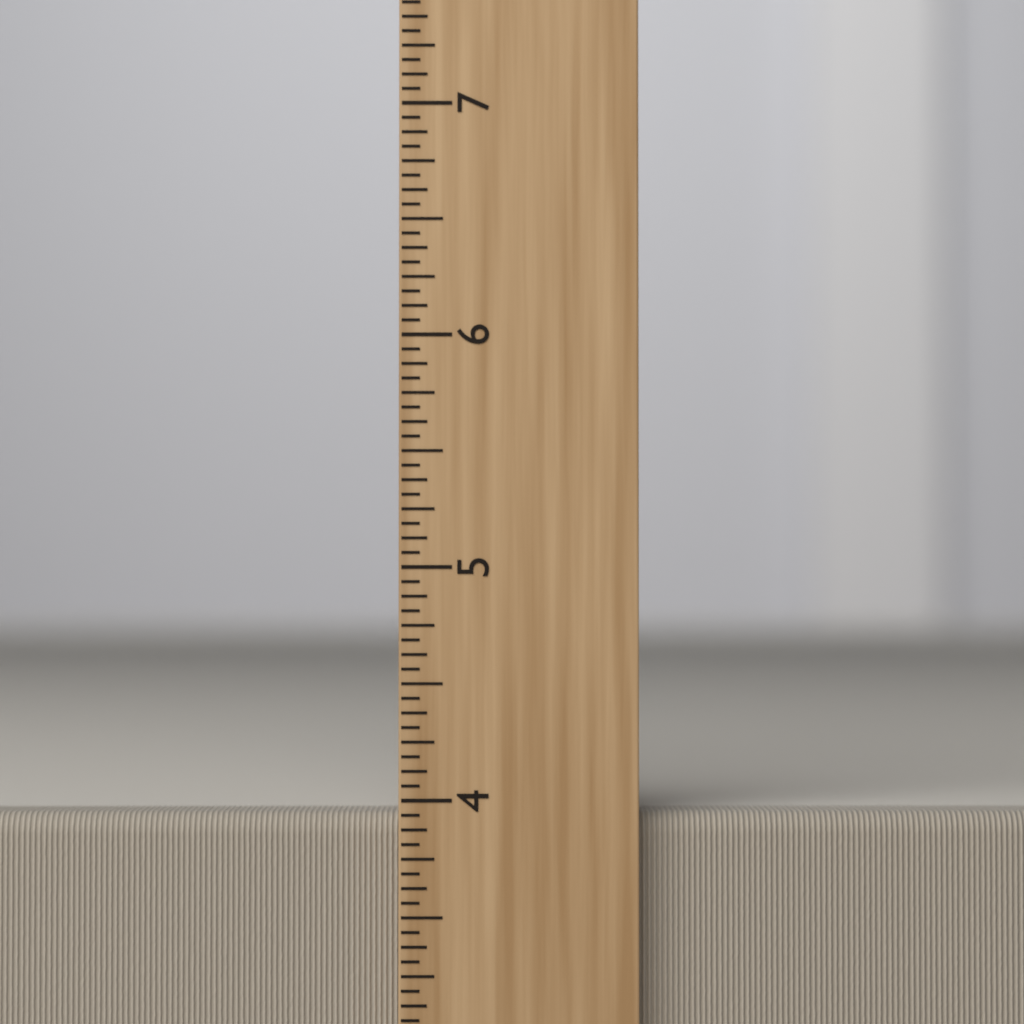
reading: 3.9375 inch
